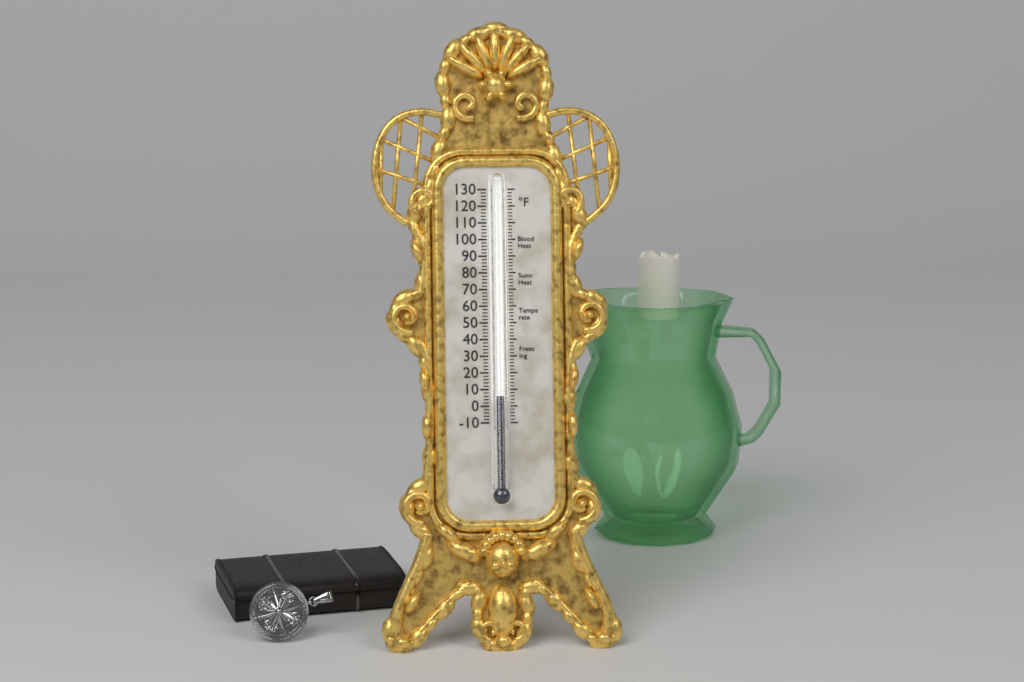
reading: 6 °F
